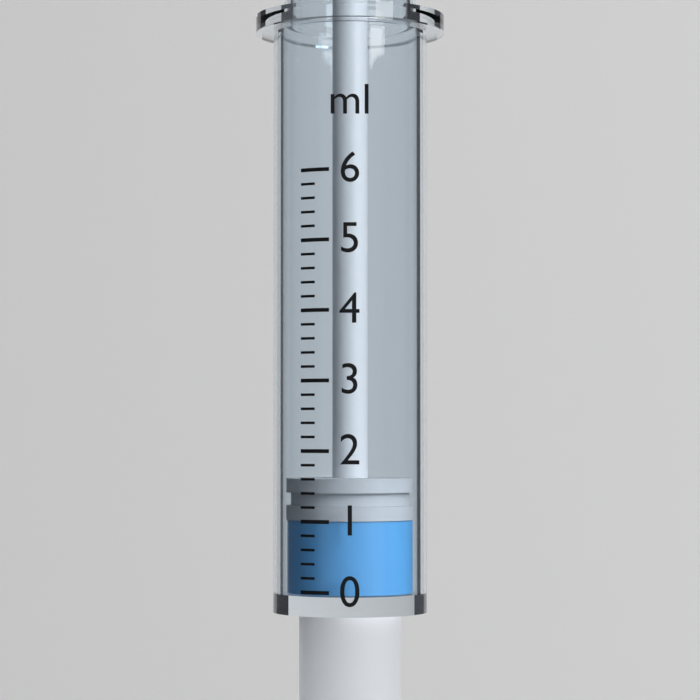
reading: 1.0 ml
